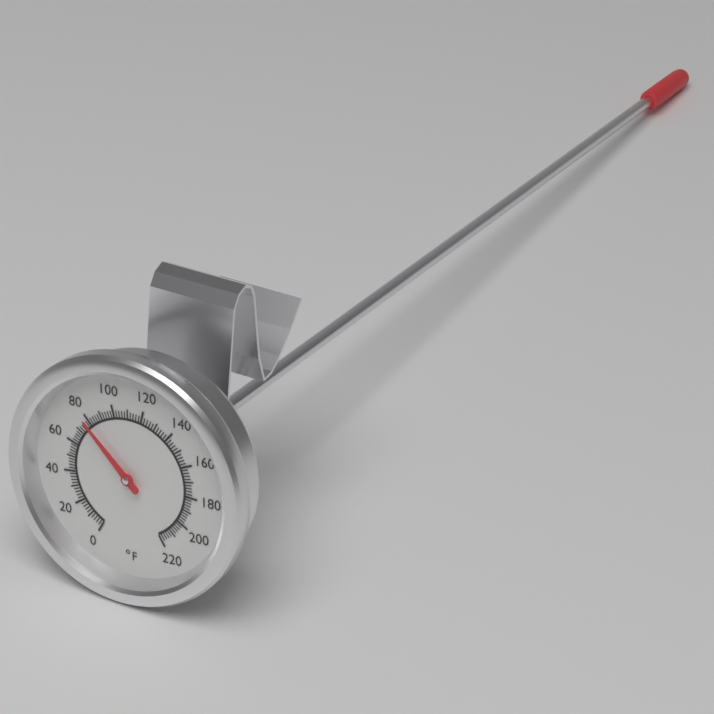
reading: 78 °F
